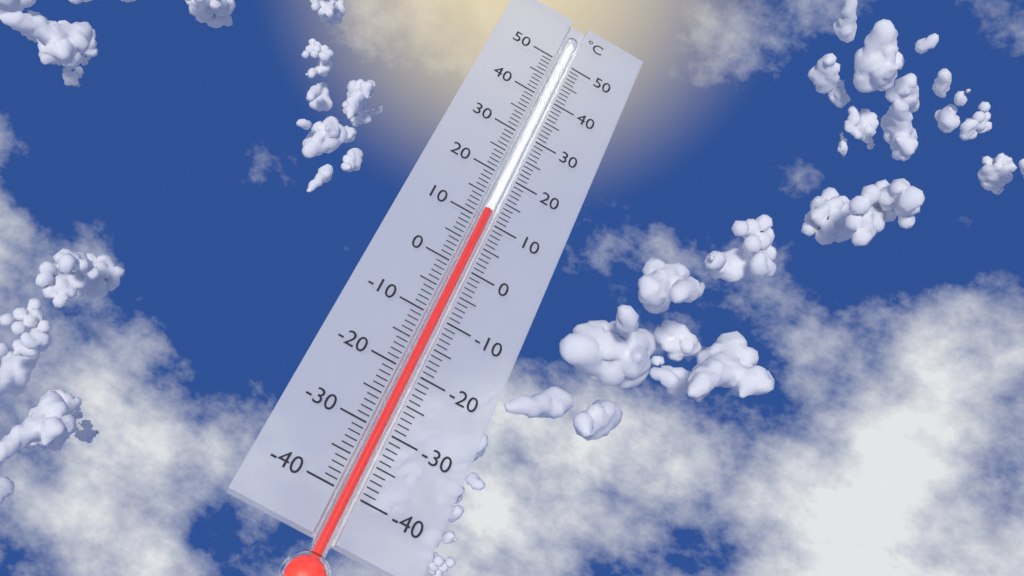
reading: 12 °C
